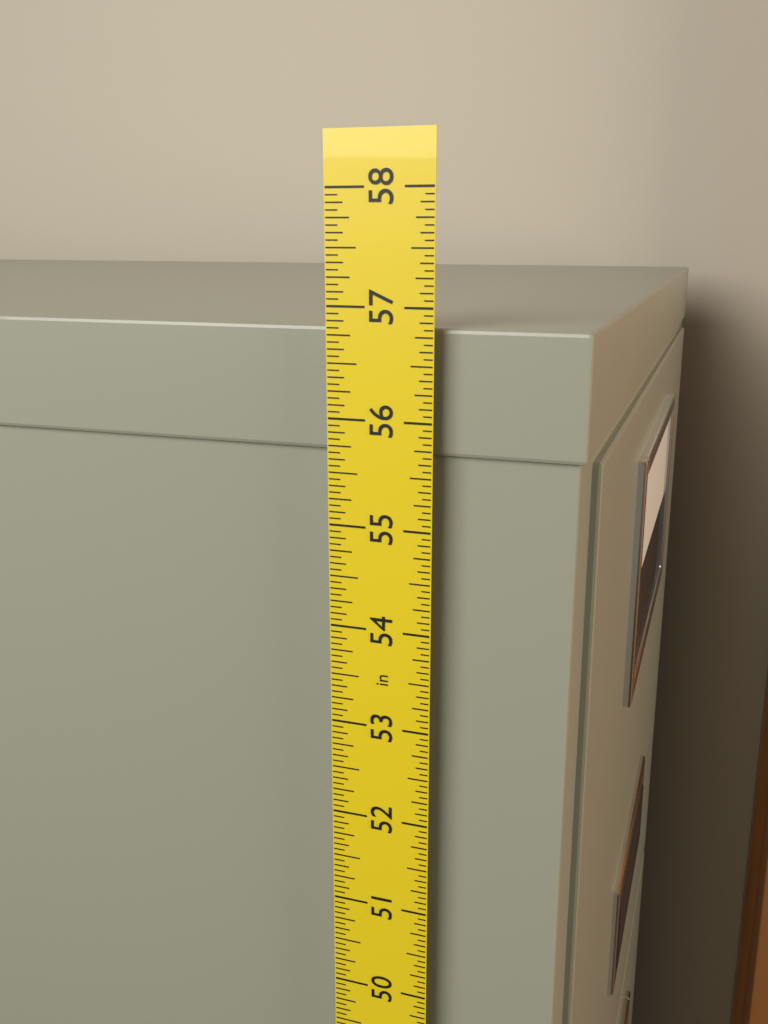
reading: 56.8125 in
